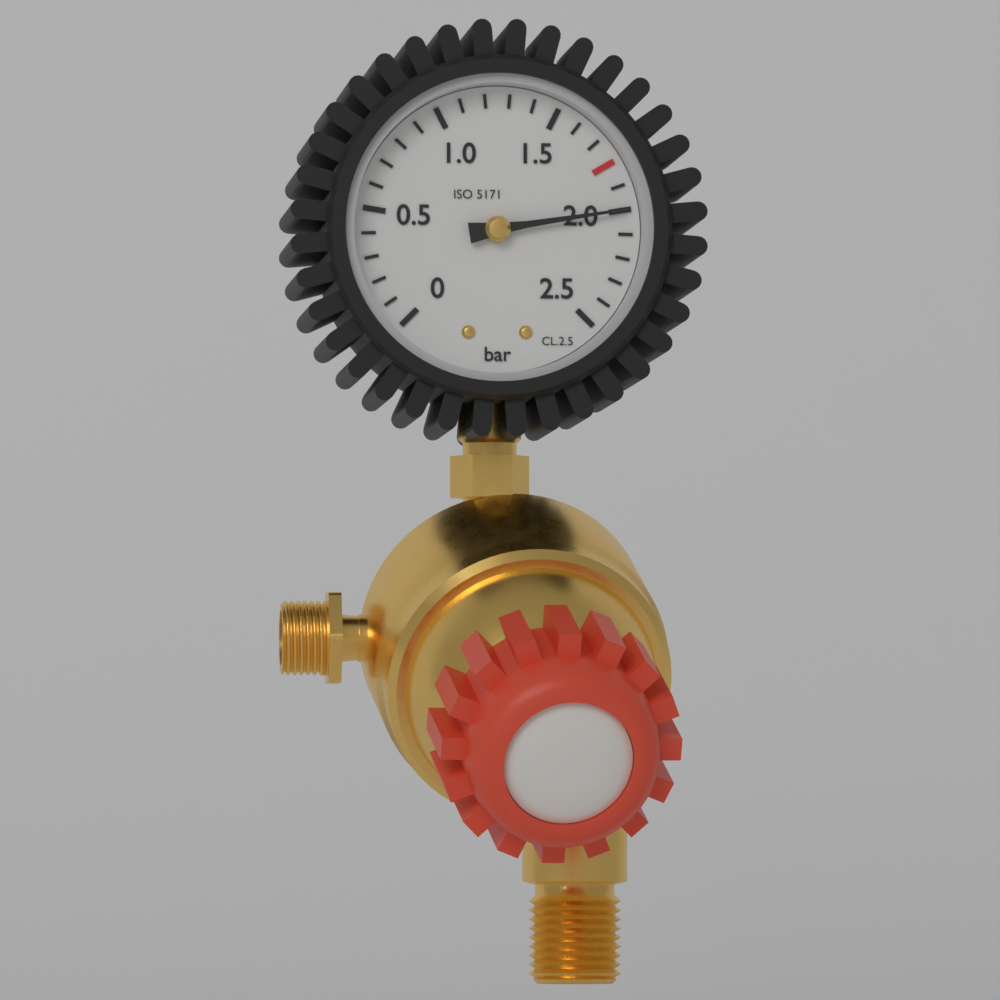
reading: 2.0 bar
